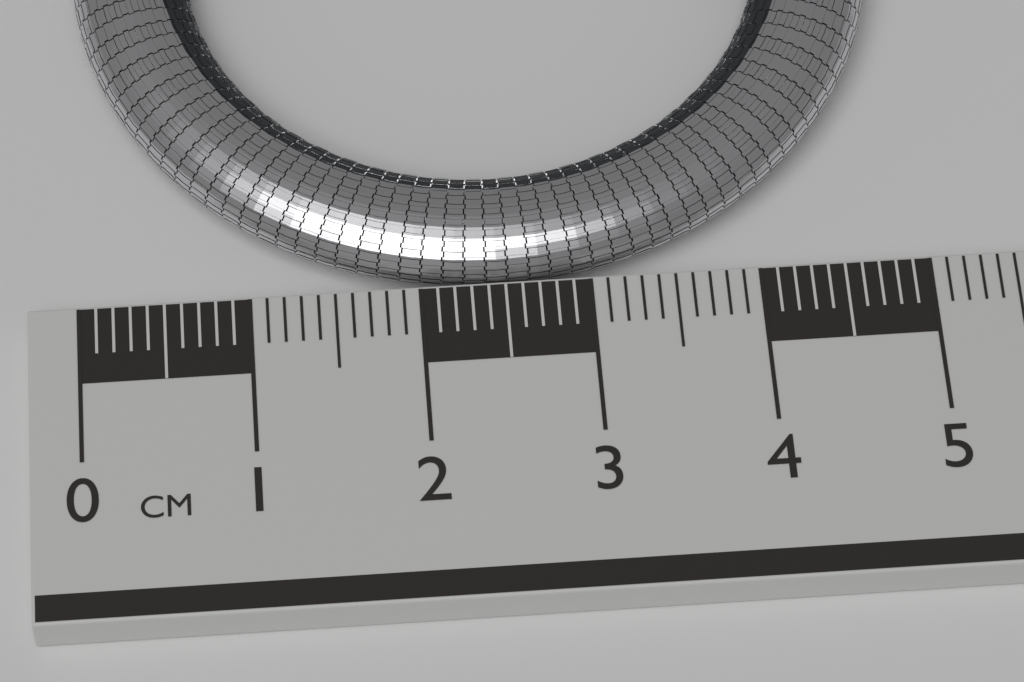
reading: 4.9 cm
